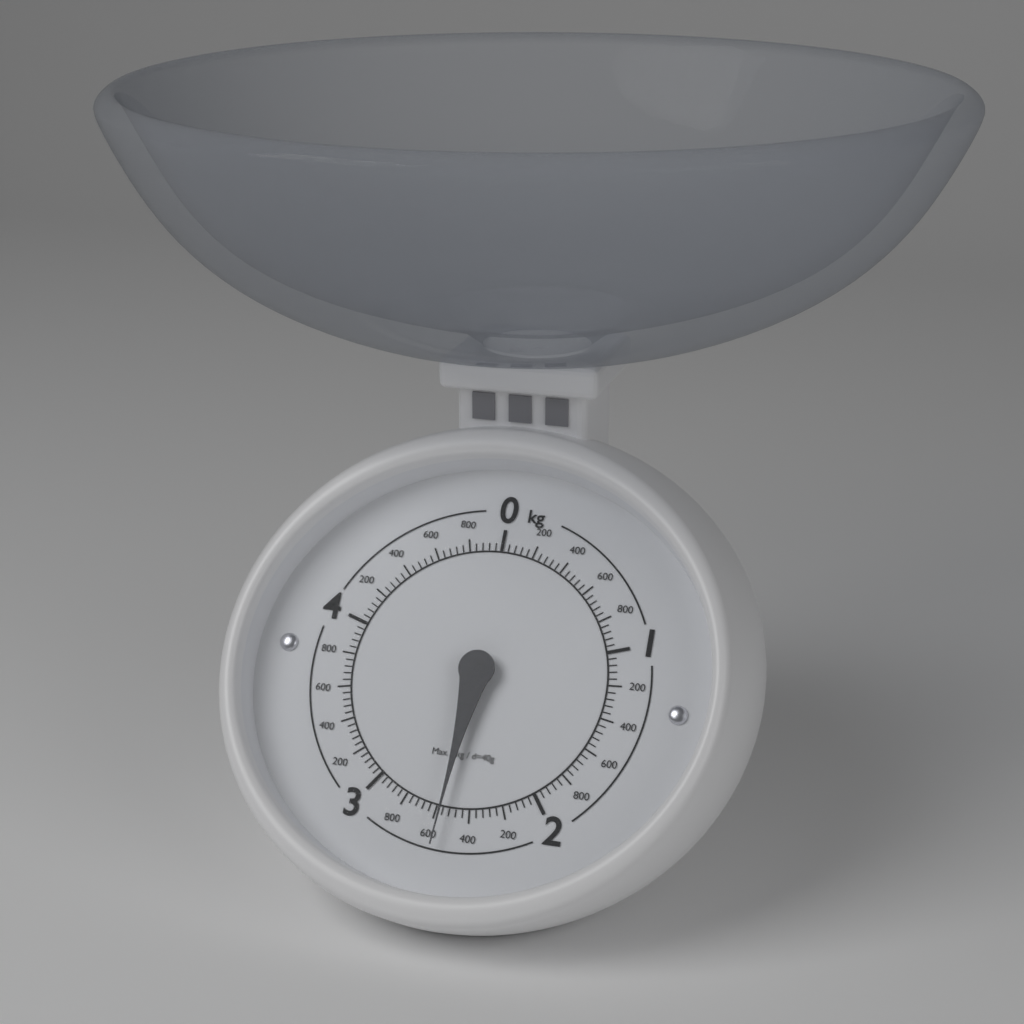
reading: 2.56 kg
